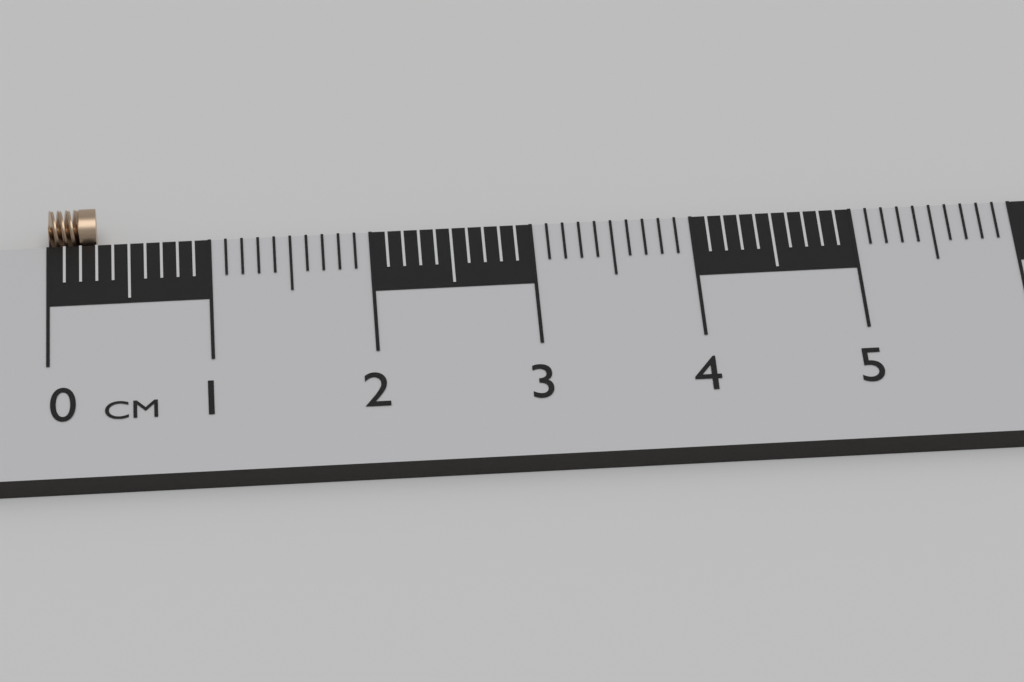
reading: 0.3 cm
